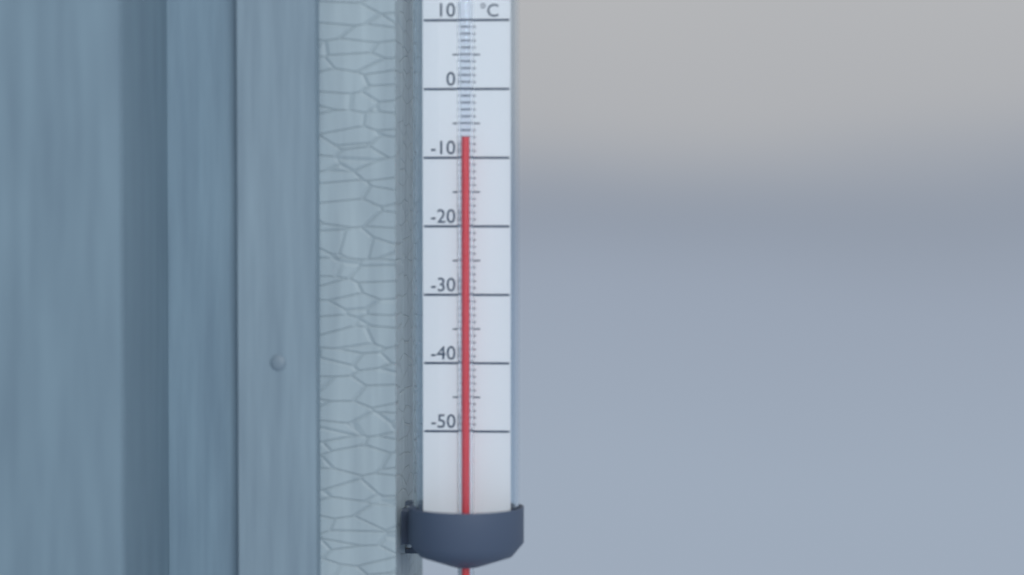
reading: -7 °C
